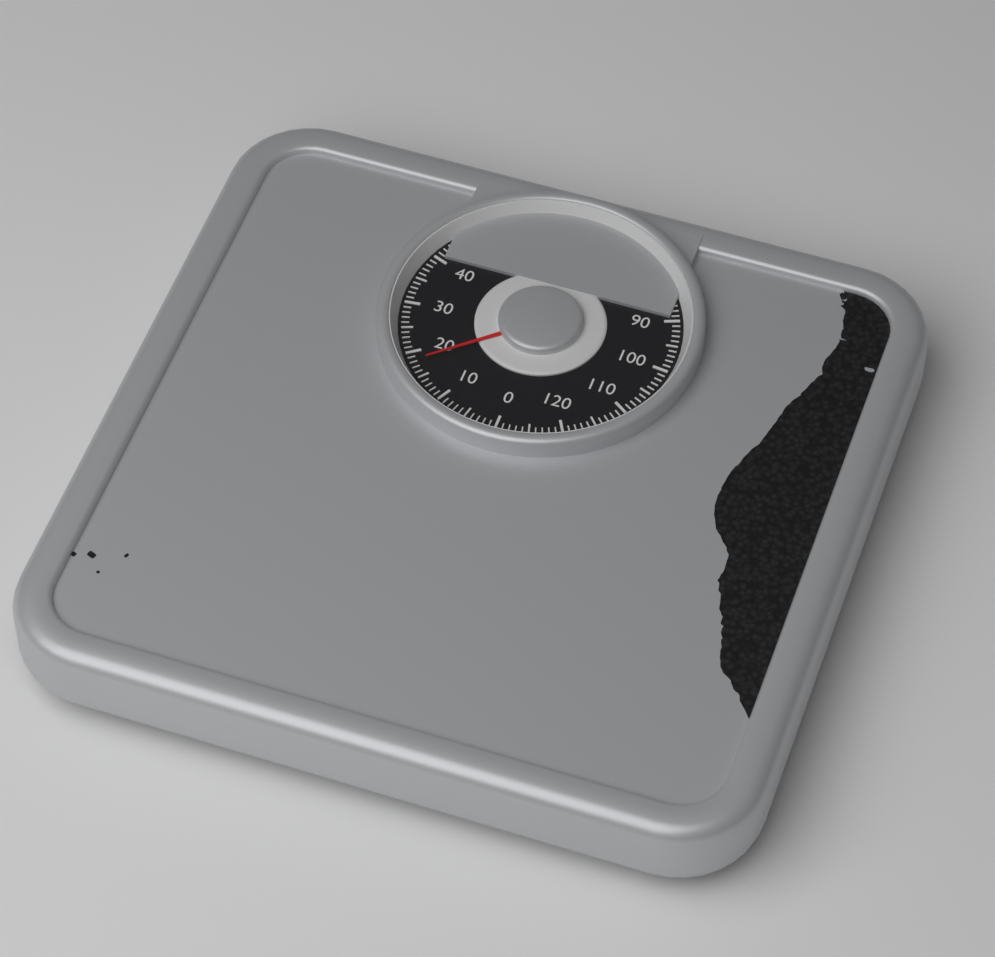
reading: 18 kg
